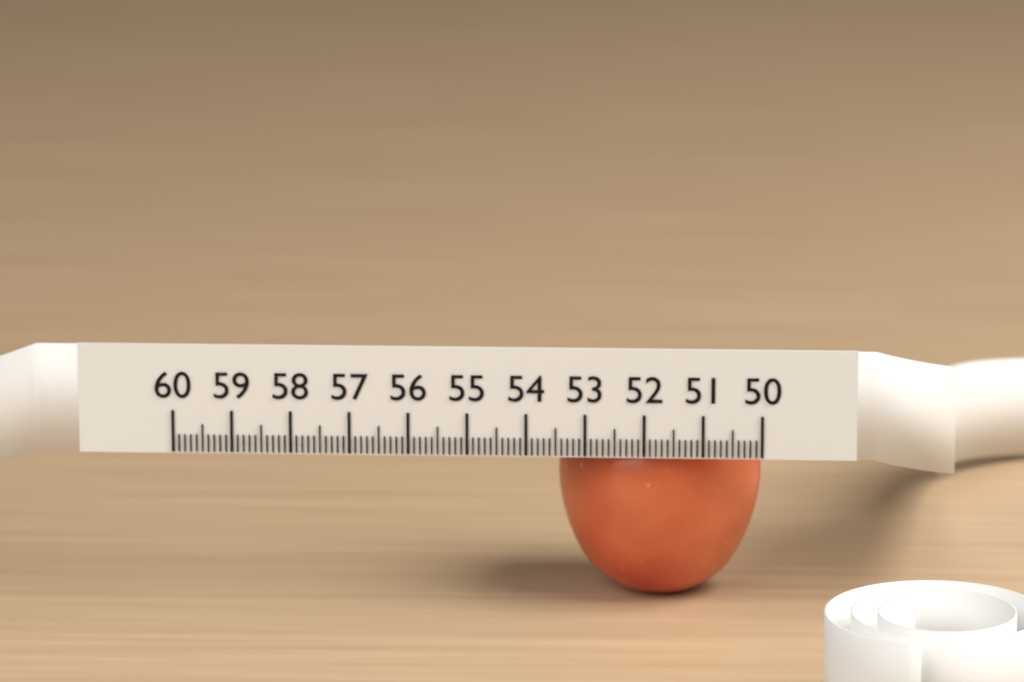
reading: 53.5 (no unit)
